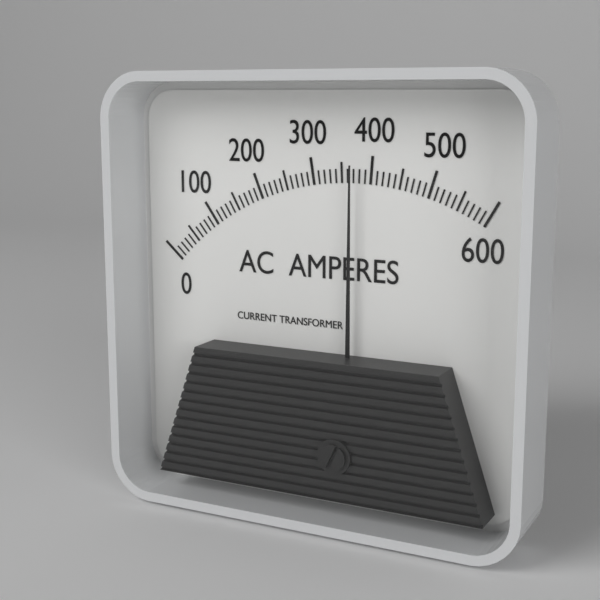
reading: 370 A
